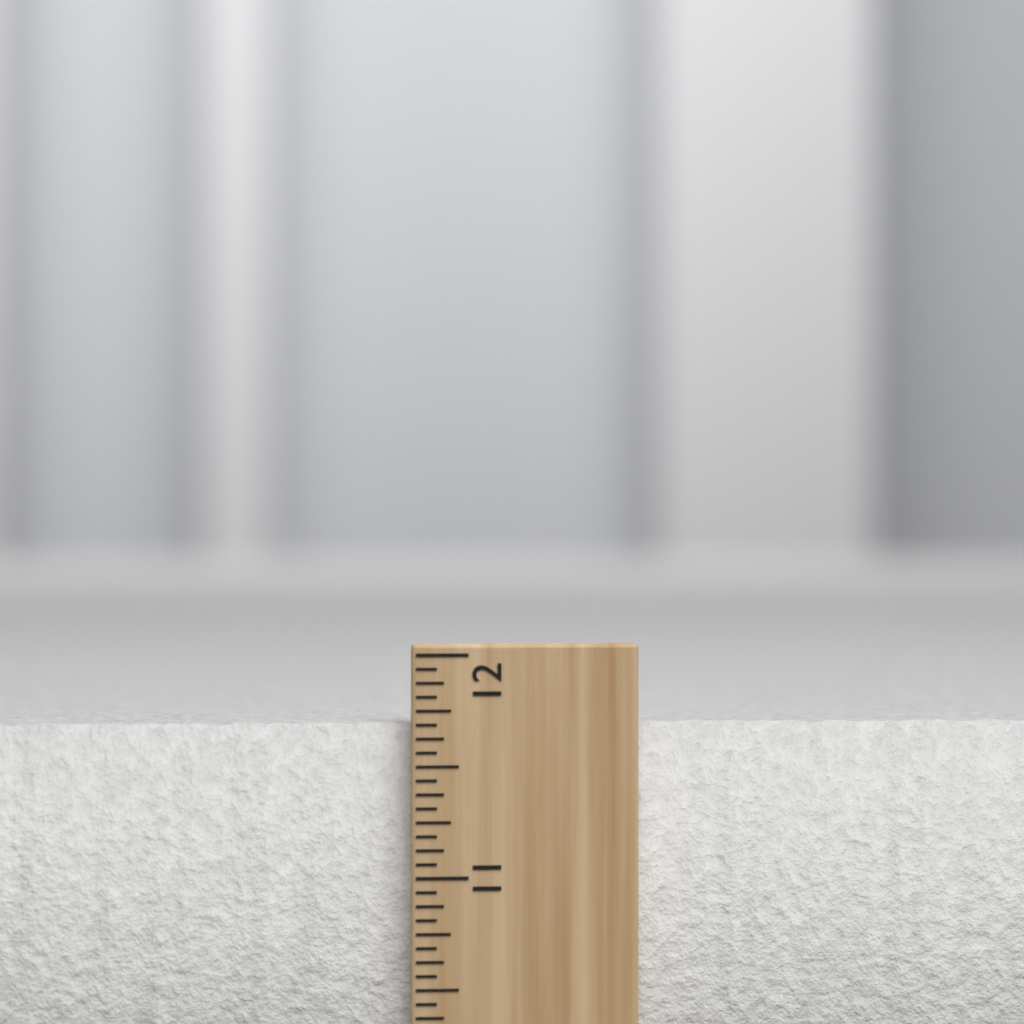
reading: 11.6875 inch
